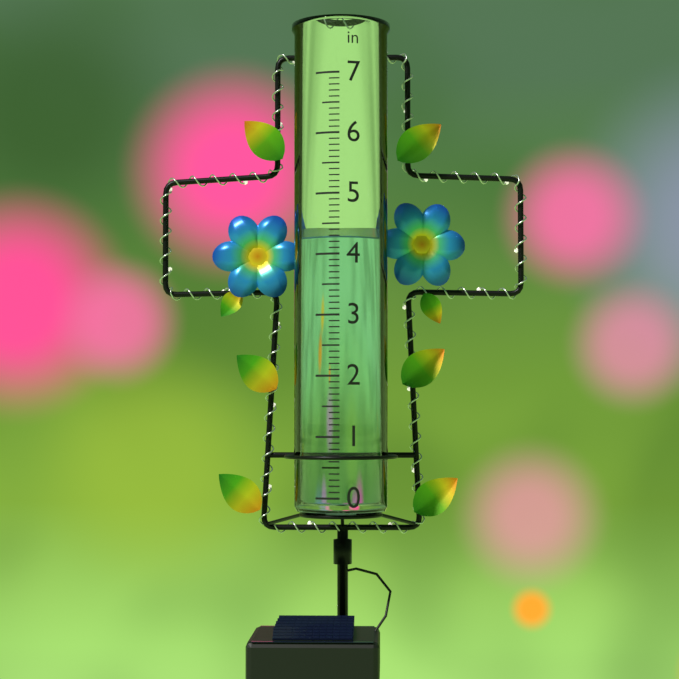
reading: 4.3 in
